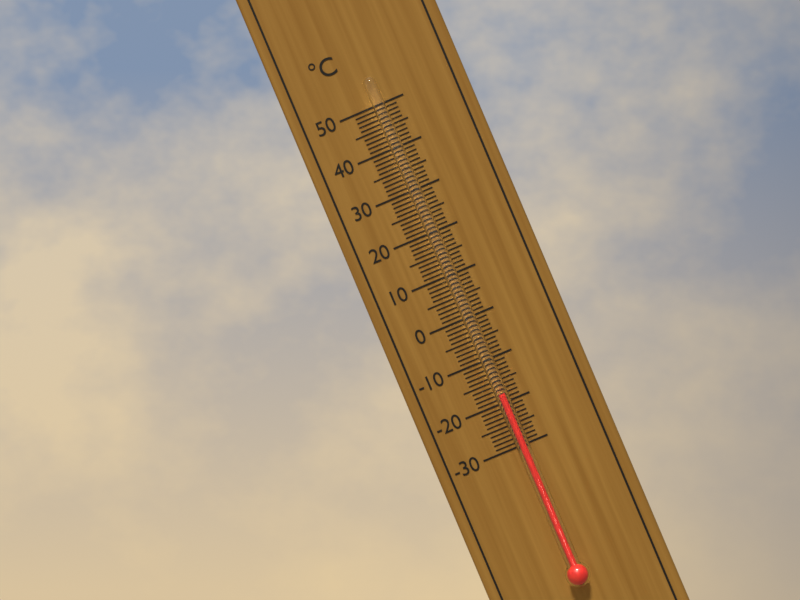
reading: -18 °C
